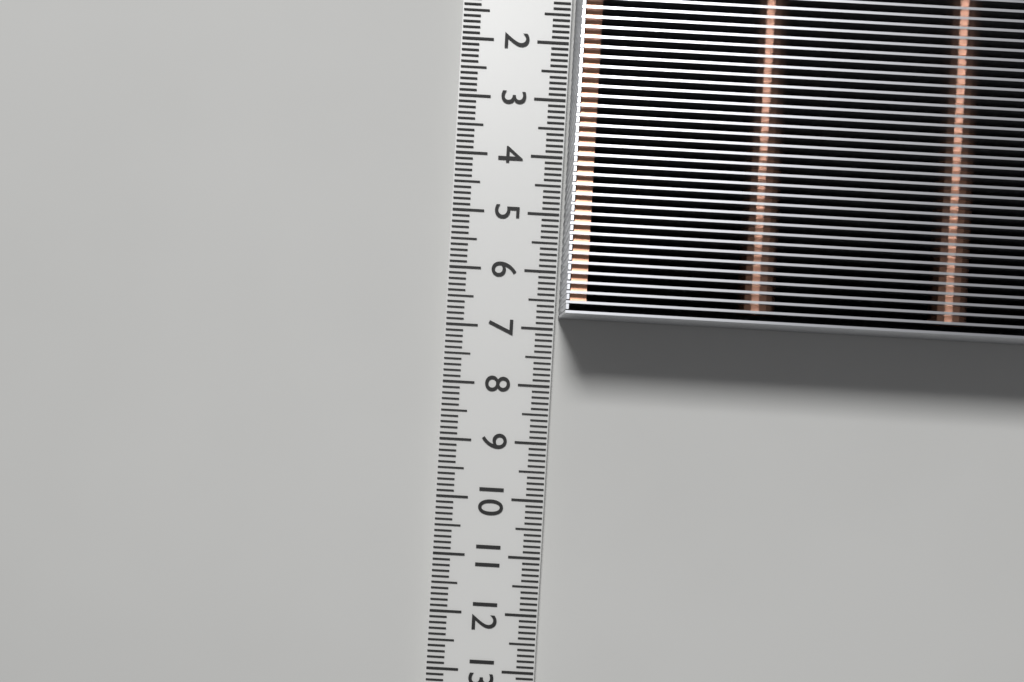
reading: 6.8 cm
